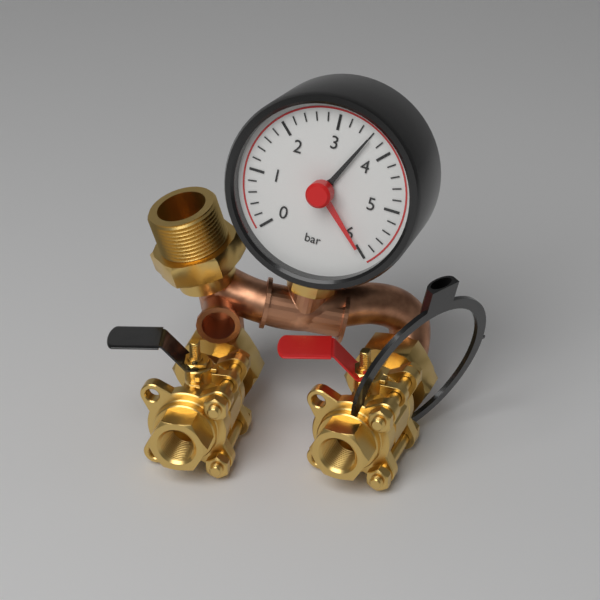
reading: 3.6 bar
